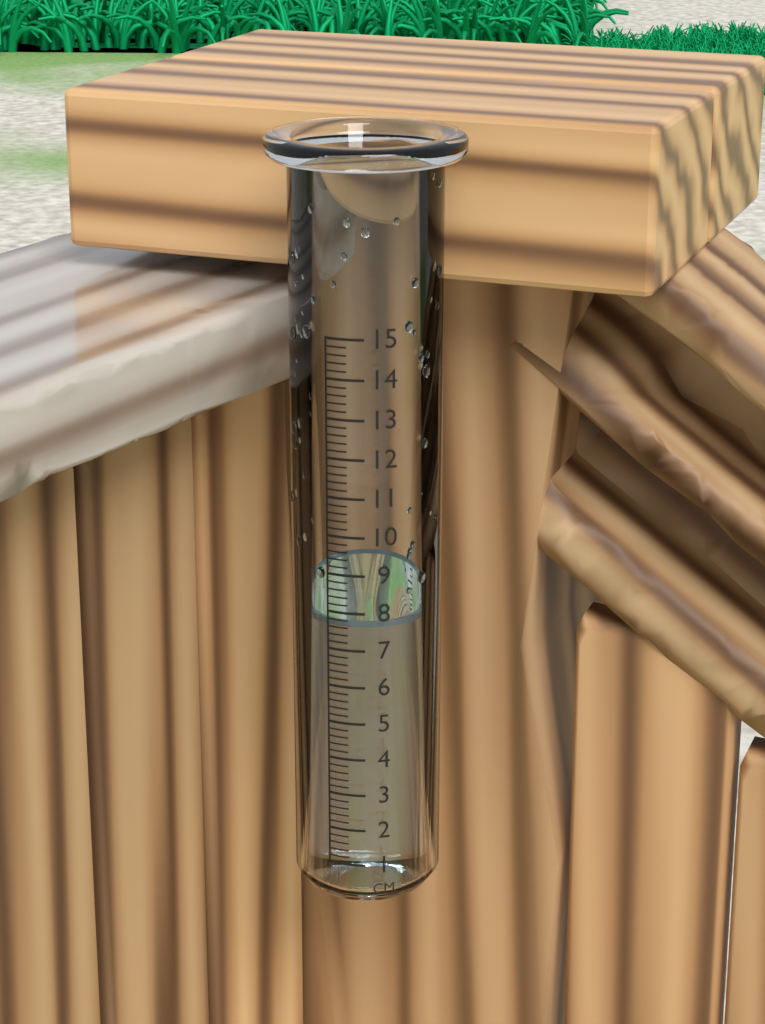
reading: 7.7 cm
